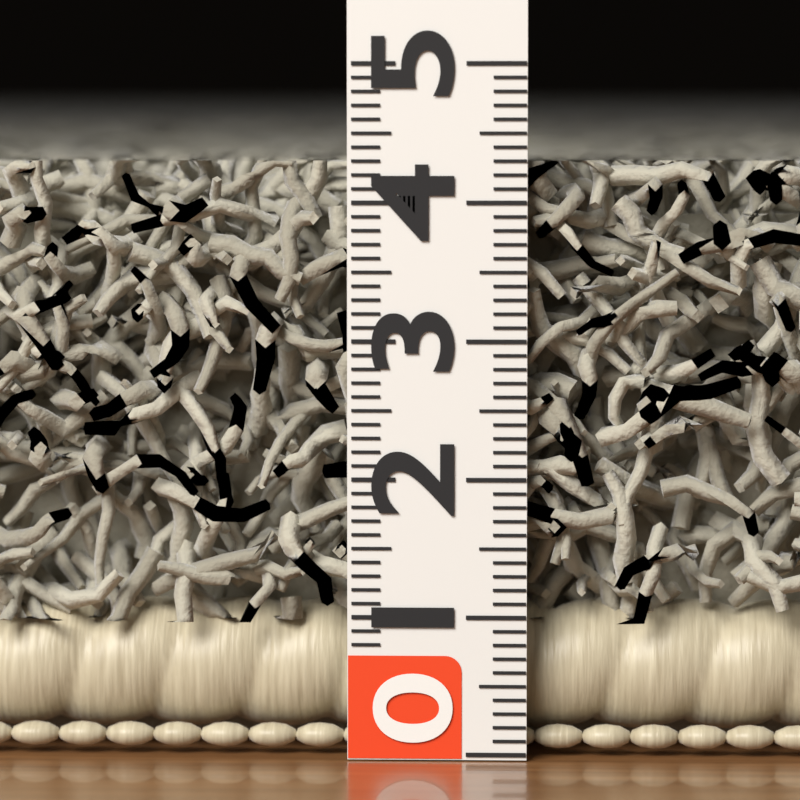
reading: 4.3 (no unit)
